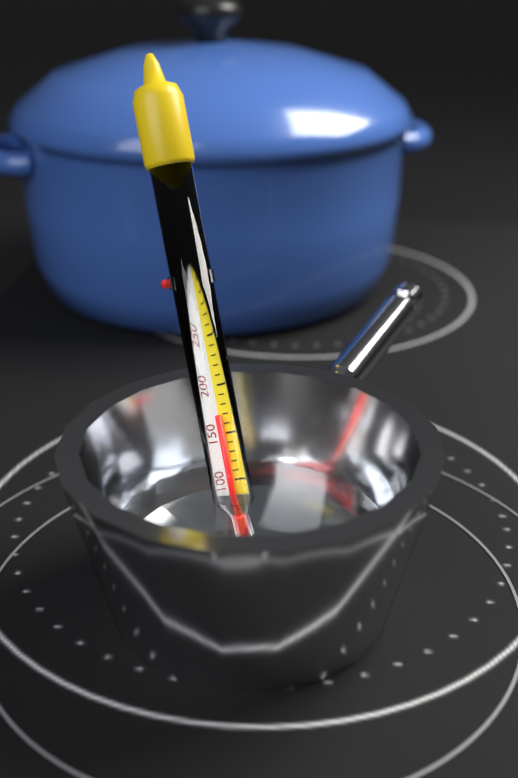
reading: 170 °F
